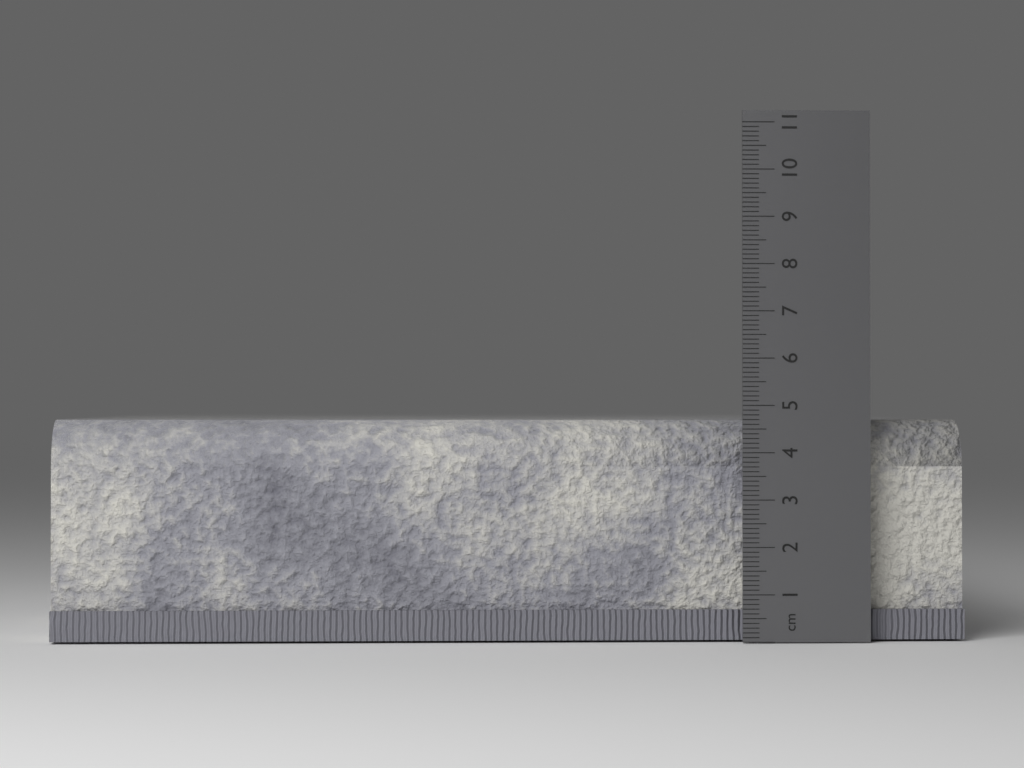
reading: 4.7 cm
